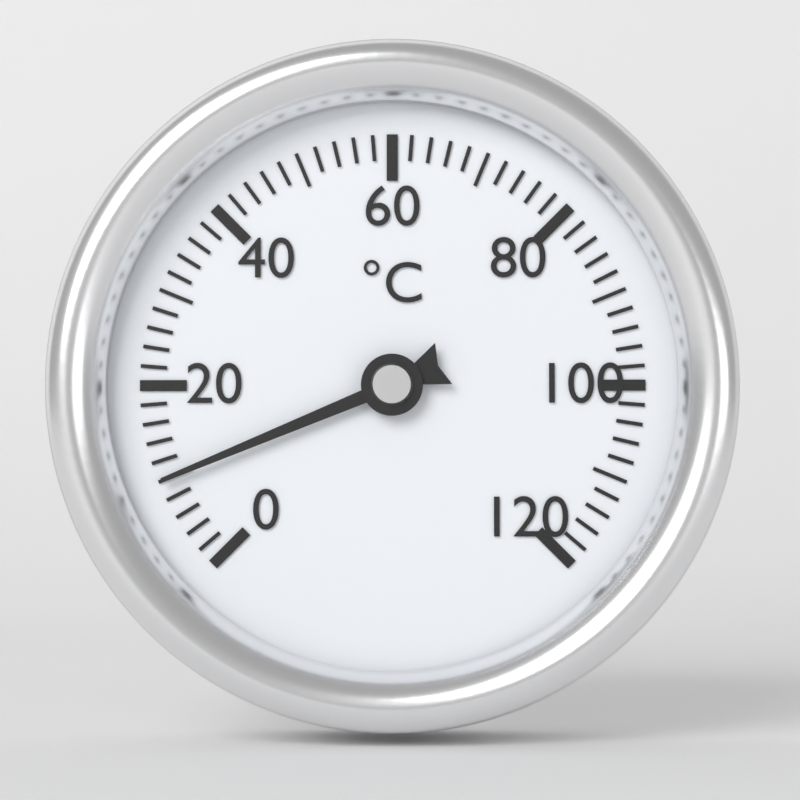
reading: 10 °C
